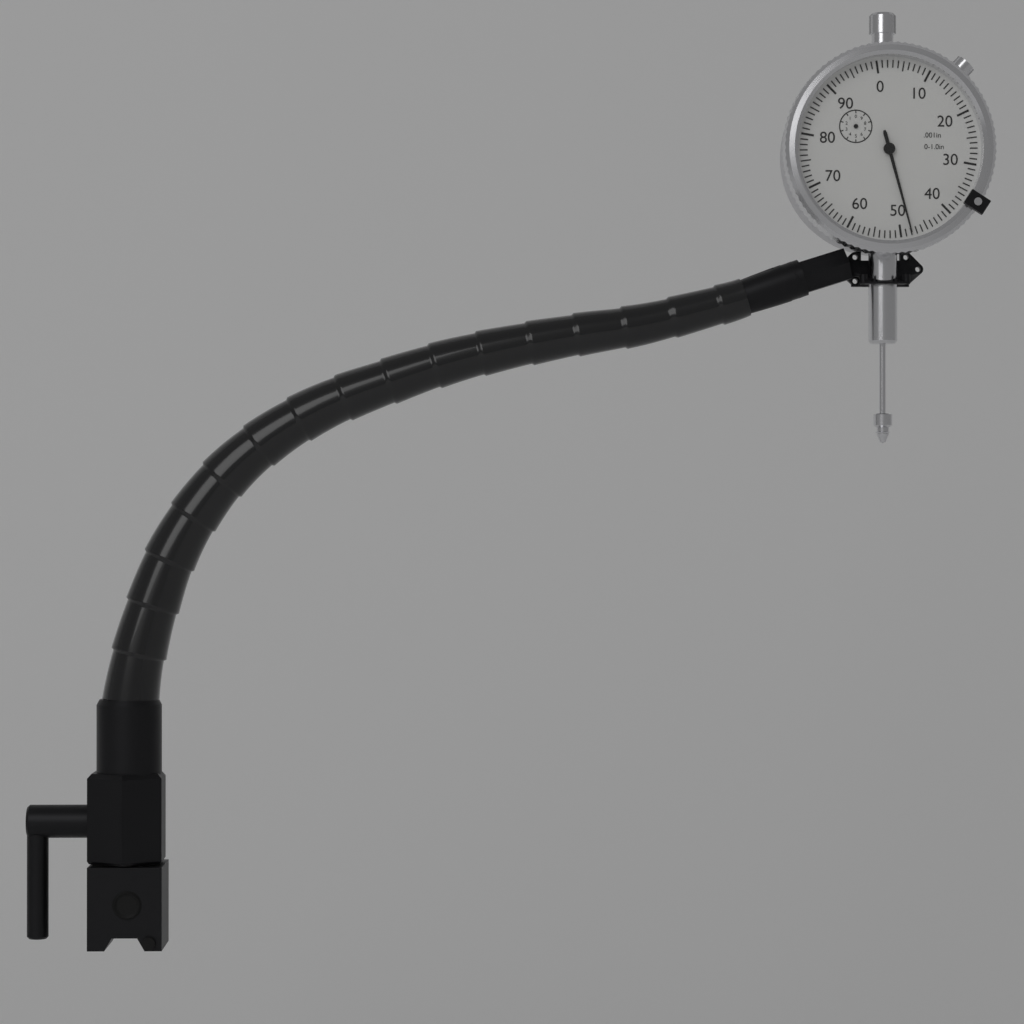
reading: 0.048 in
